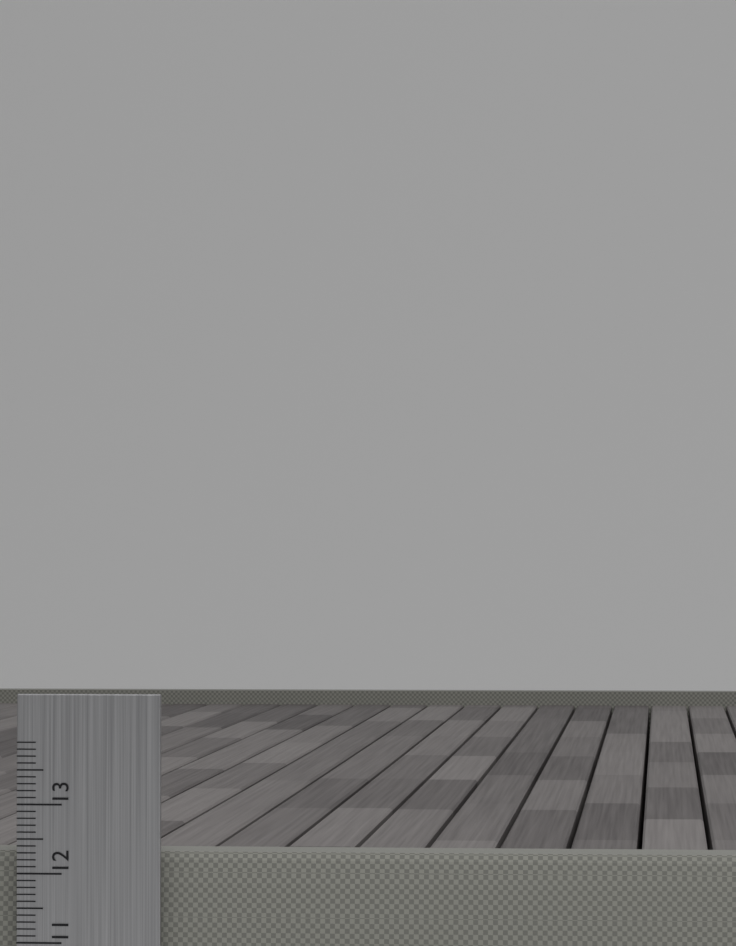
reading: 12.3 cm
